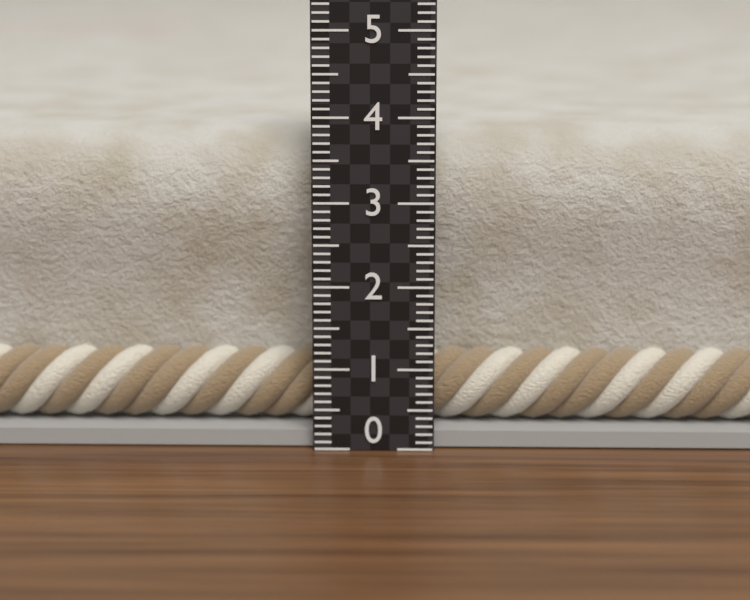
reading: 3.8 (no unit)
